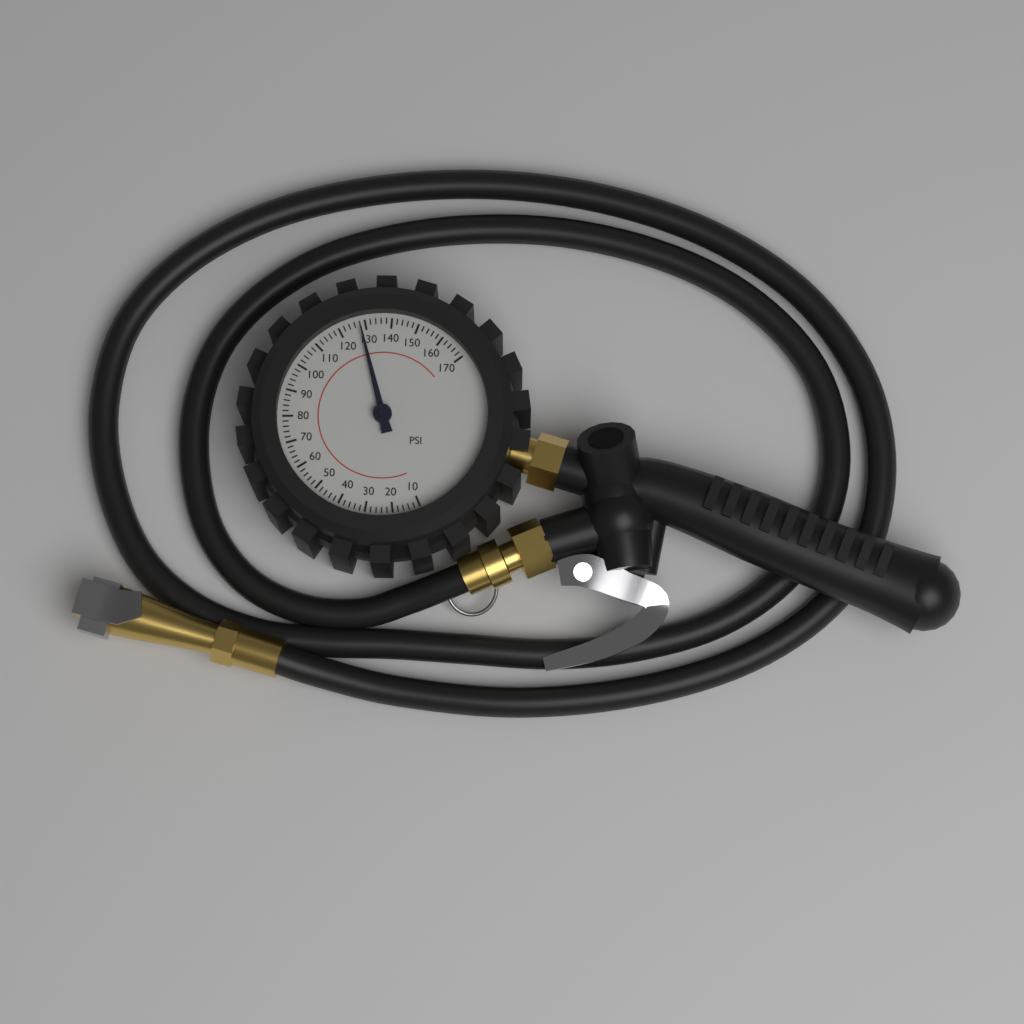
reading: 128 psi
